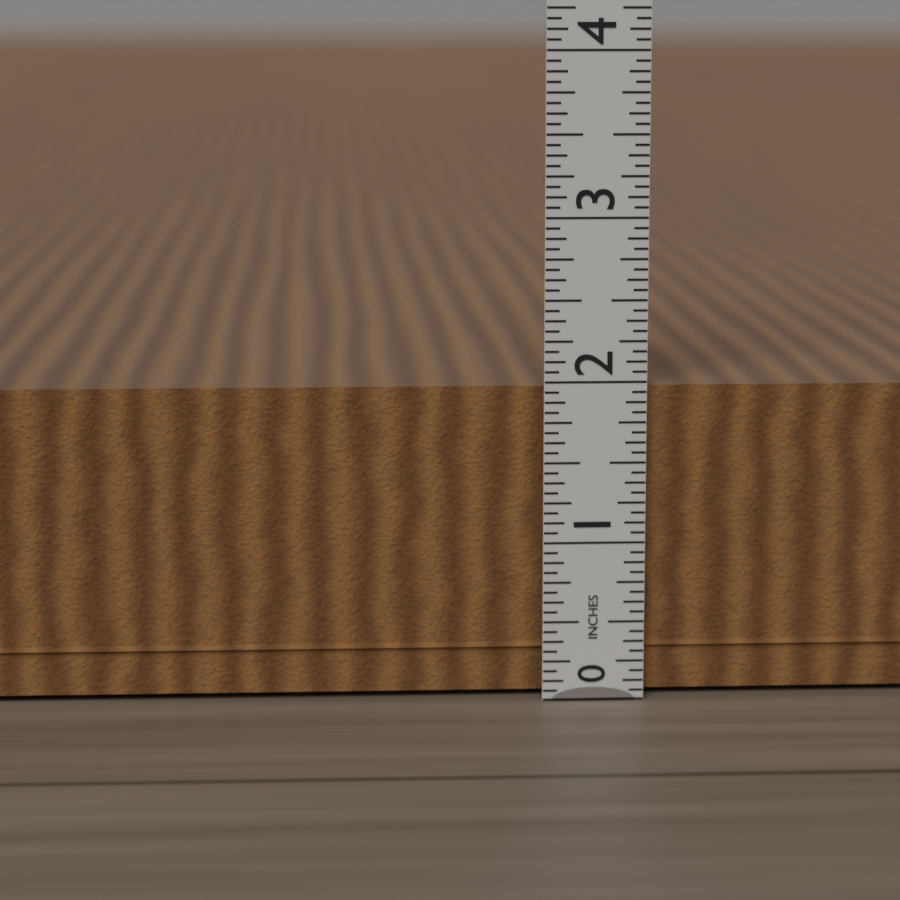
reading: 2.0000 in
